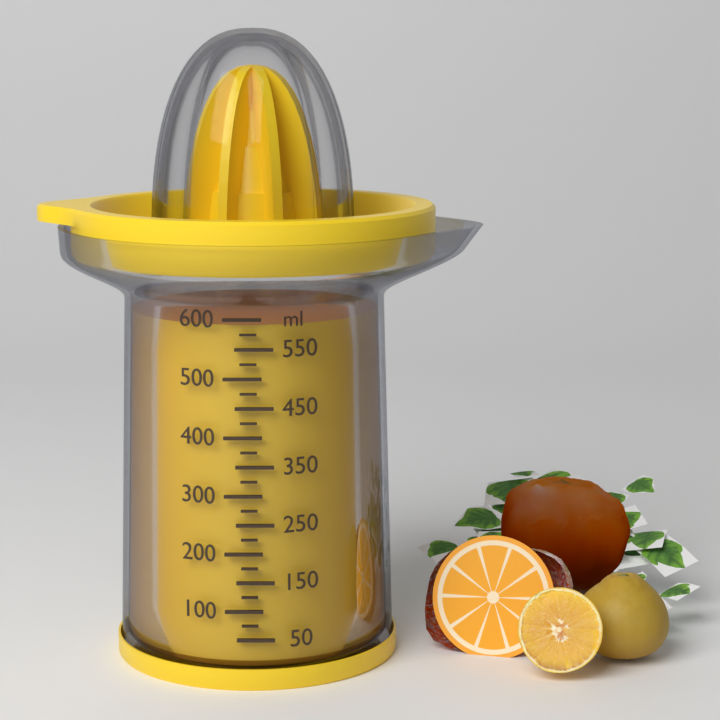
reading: 590 ml
